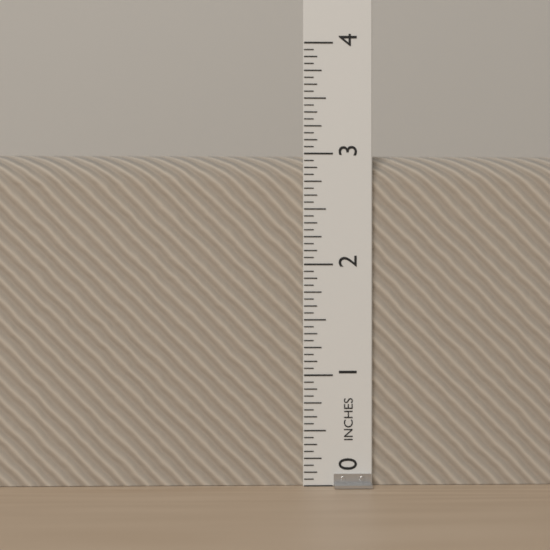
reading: 3.0000 in
